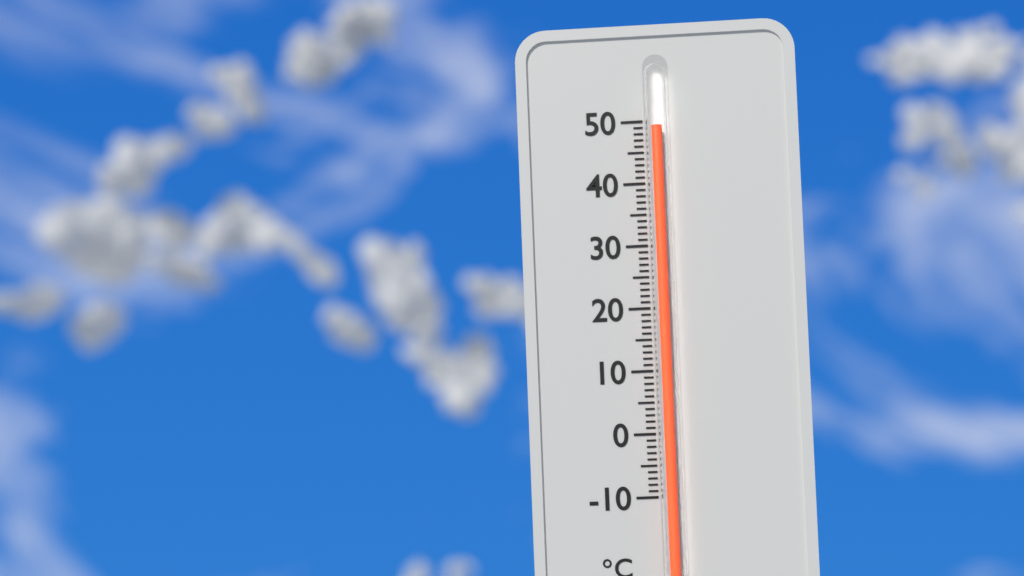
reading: 49 °C
